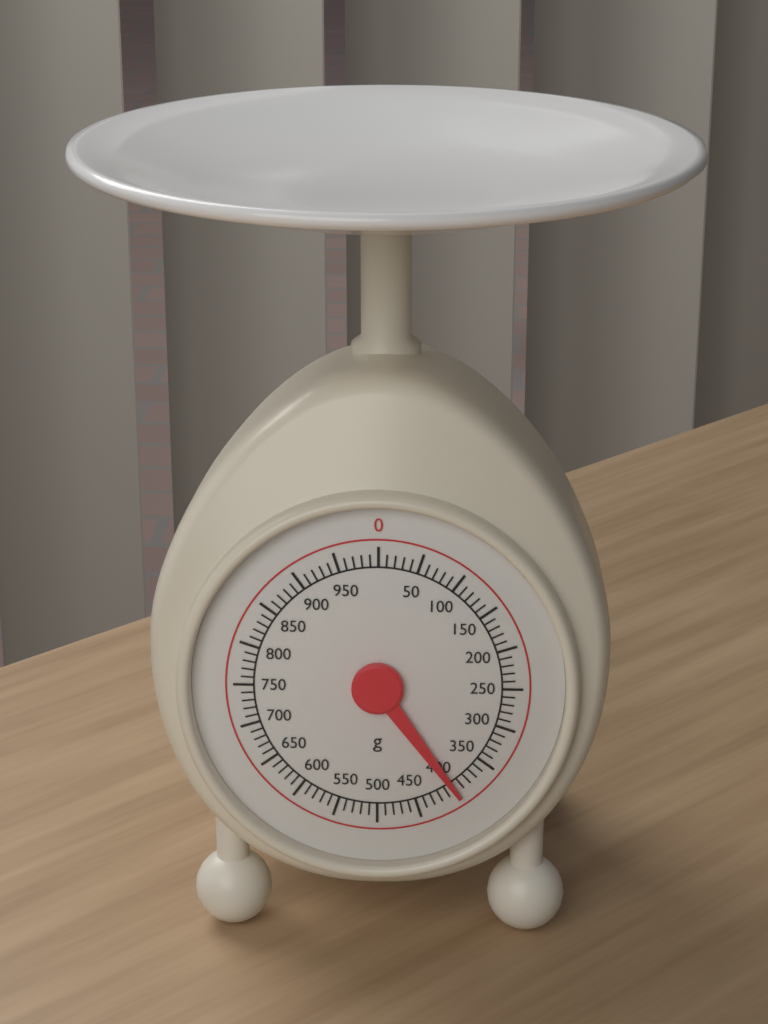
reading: 400 g
